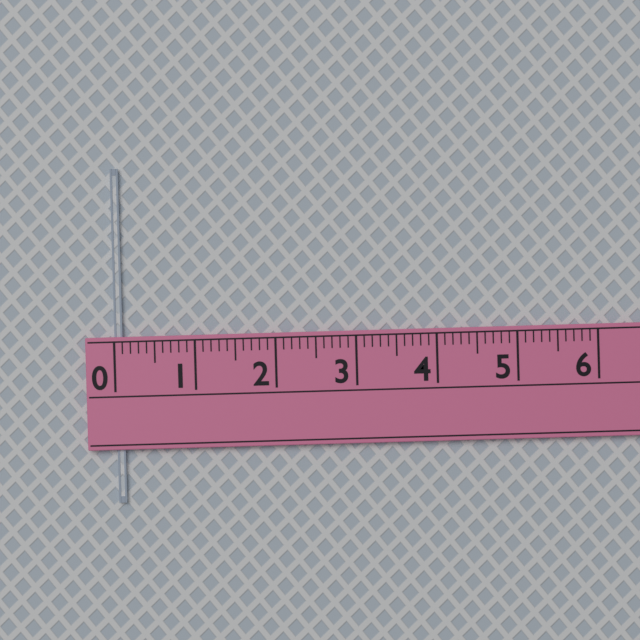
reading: 0.1 (no unit)
